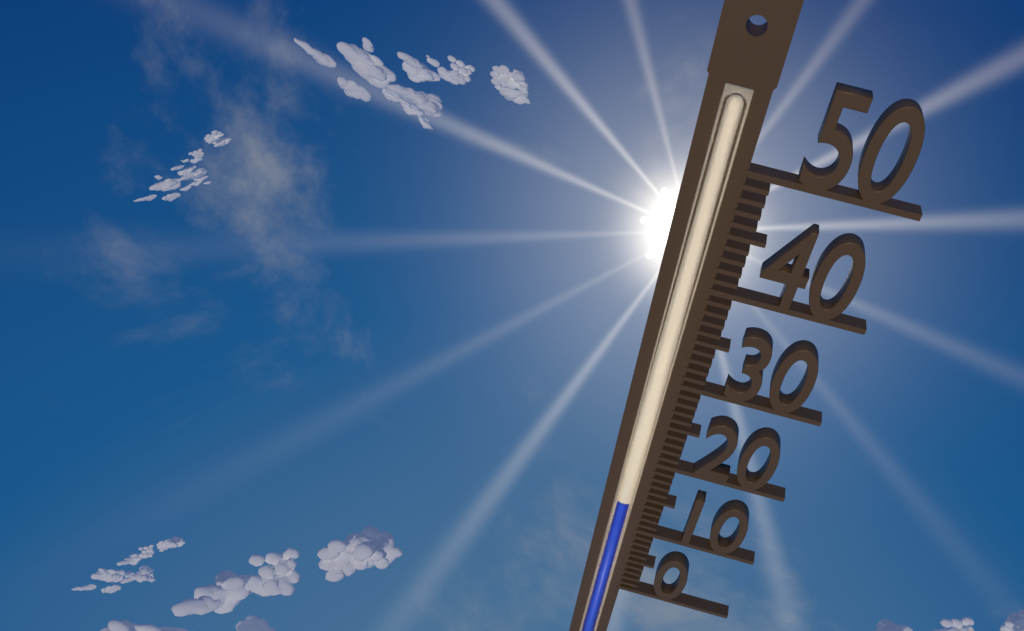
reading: 14 (no unit)
